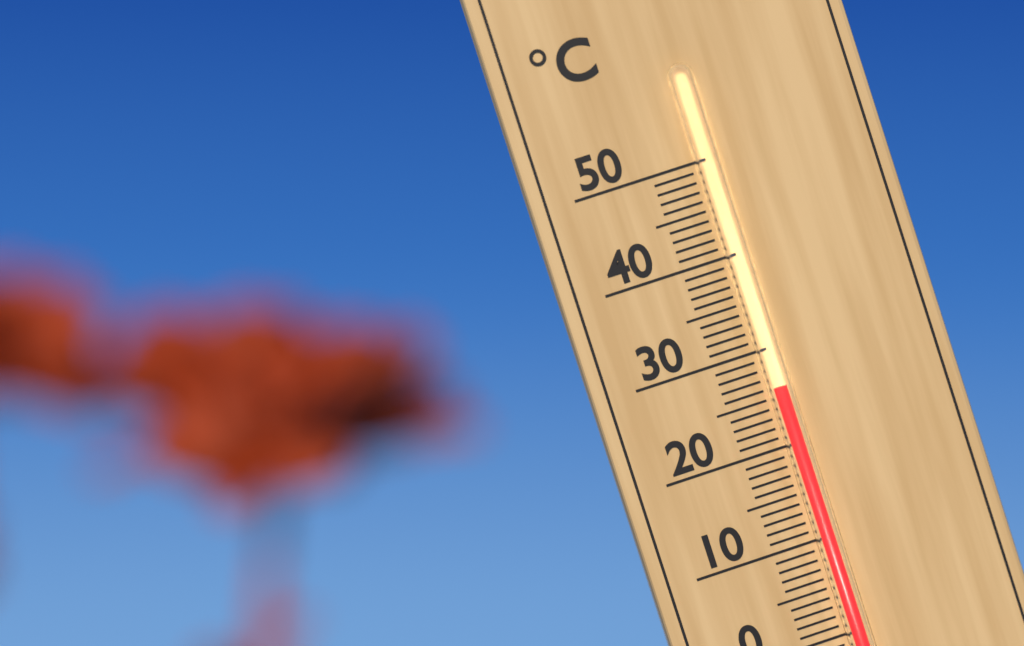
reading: 26 °C
